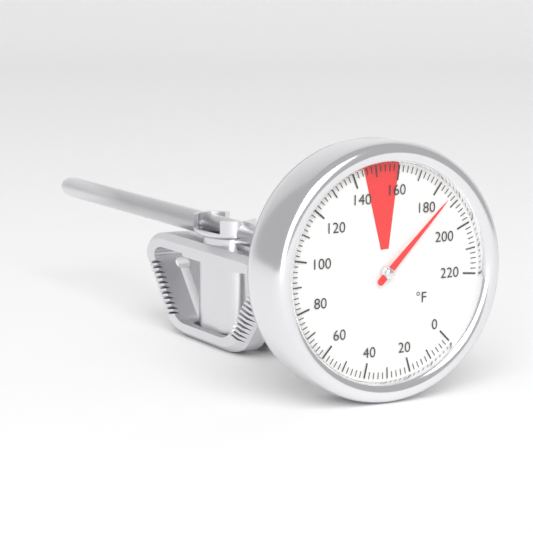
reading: 186 °F
